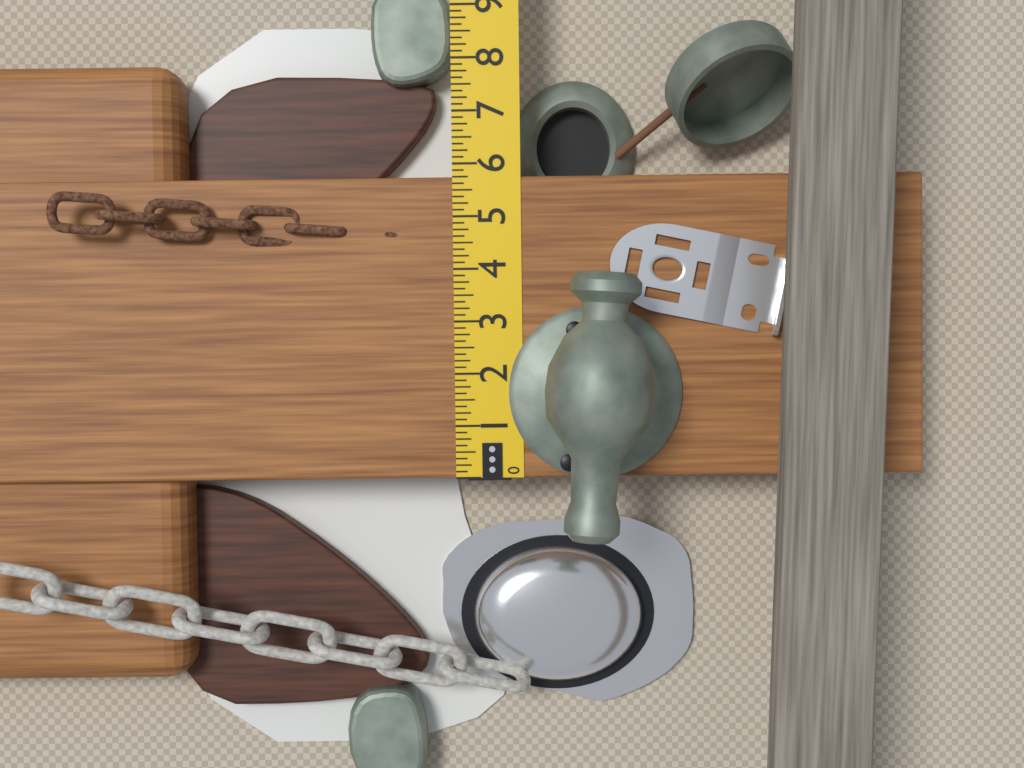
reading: 5.750 in
